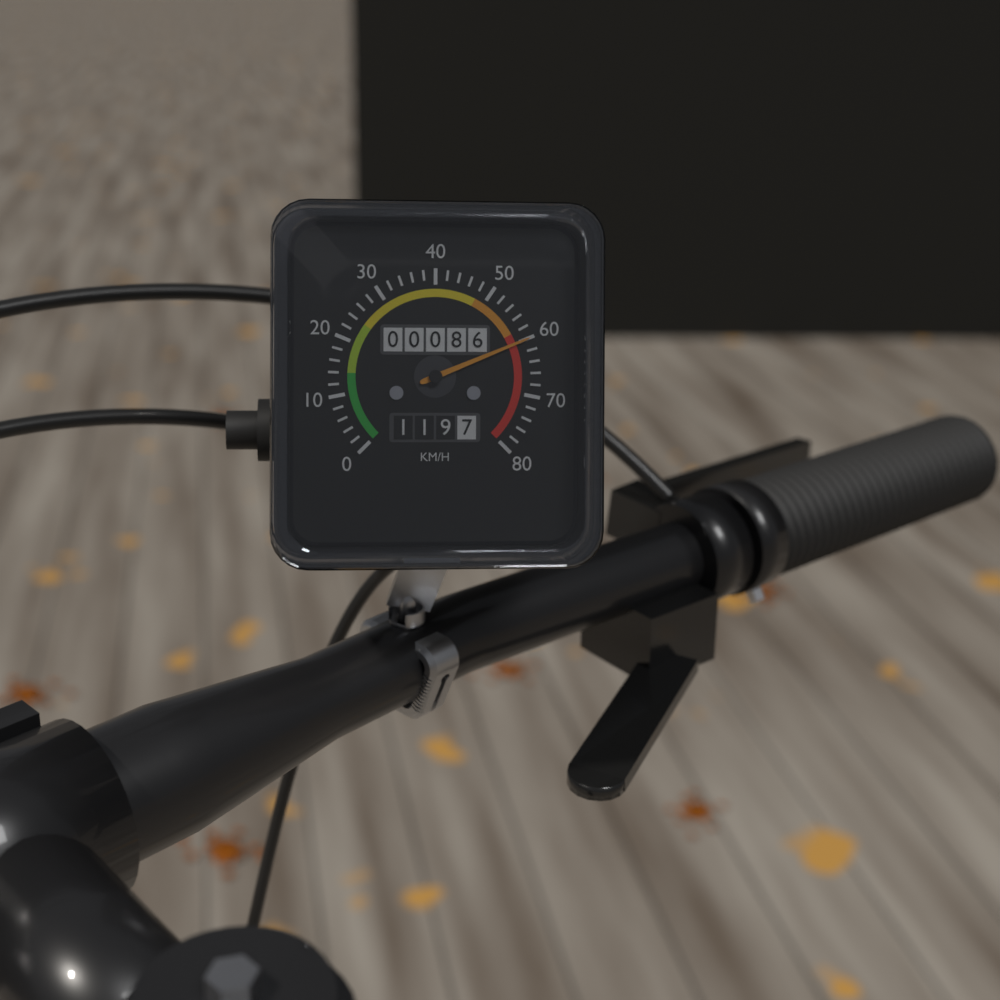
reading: 60 km/h
